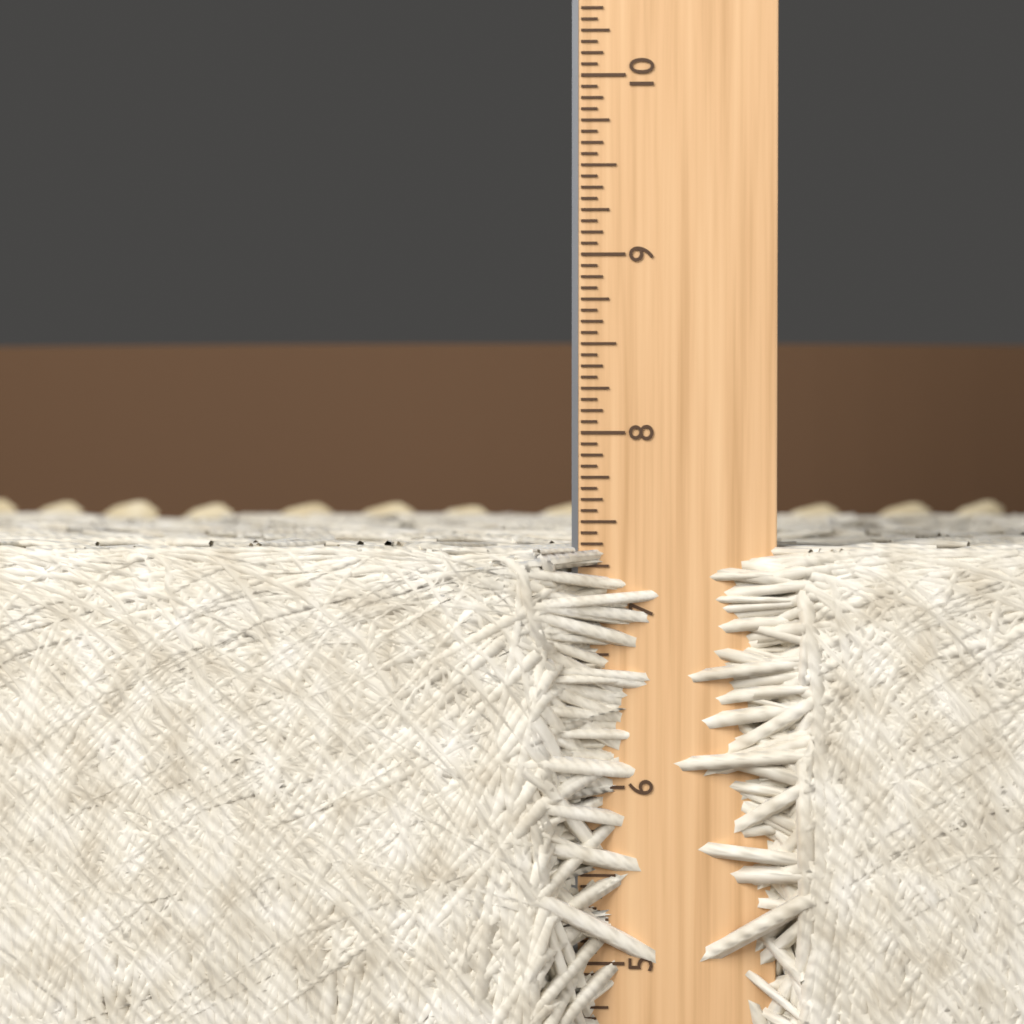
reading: 7.3750 in
